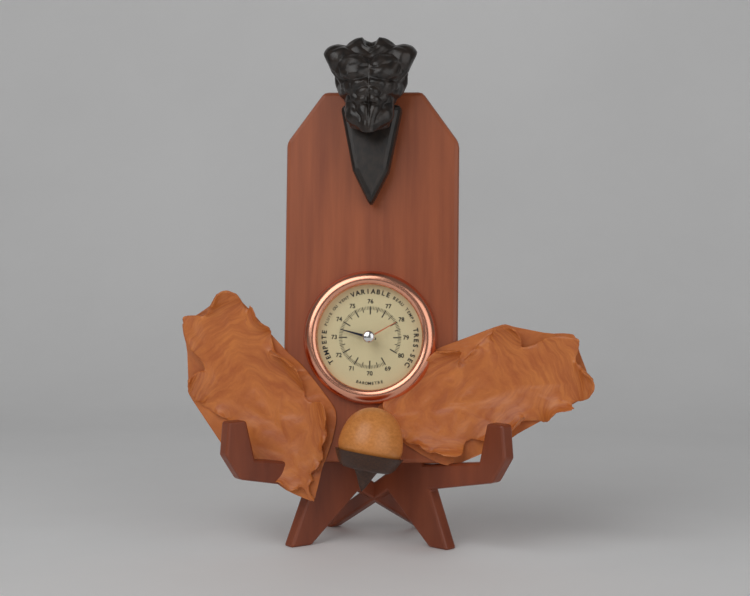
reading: 73.5 (no unit)
